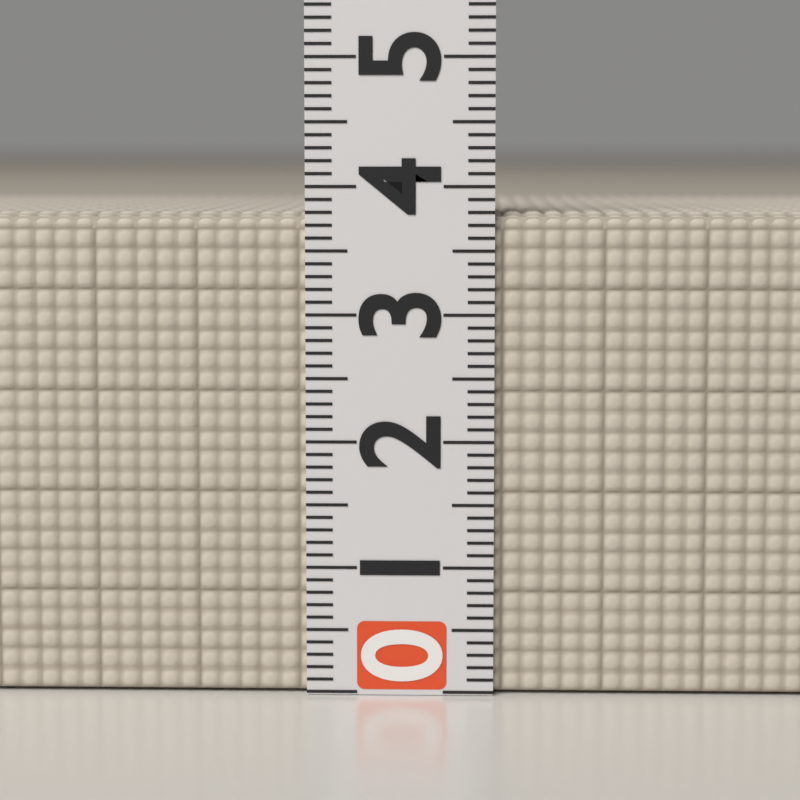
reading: 3.8 (no unit)
